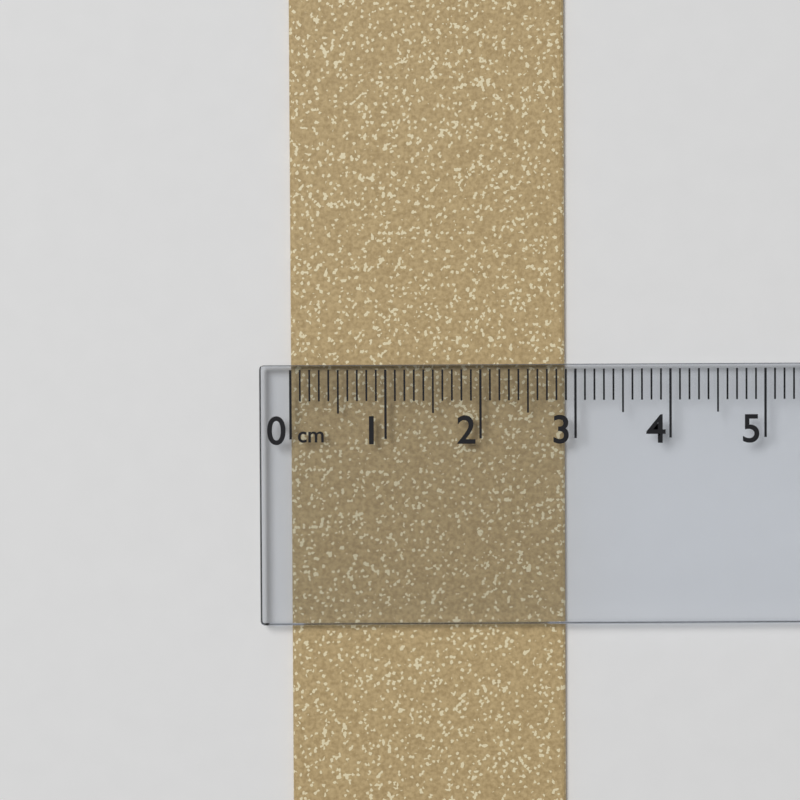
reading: 2.9 cm
